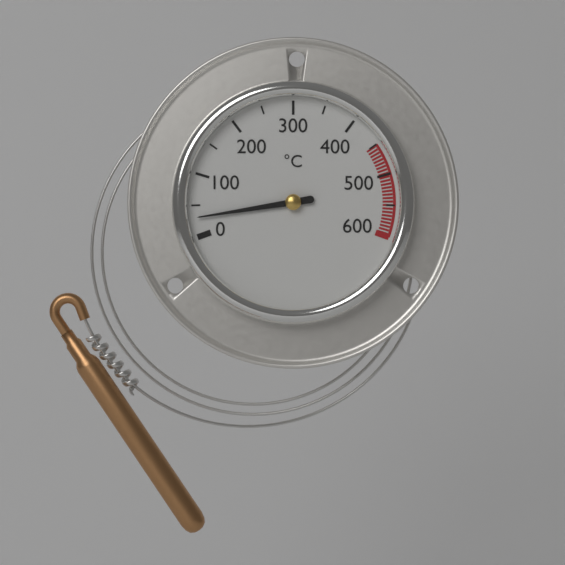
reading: 30 °C
